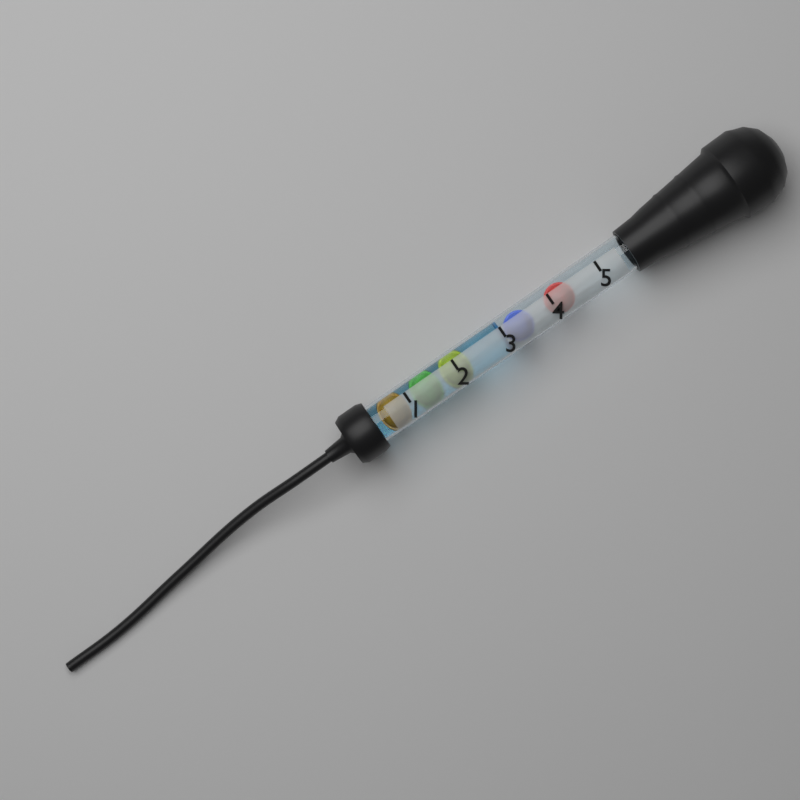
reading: 3 (no unit)
